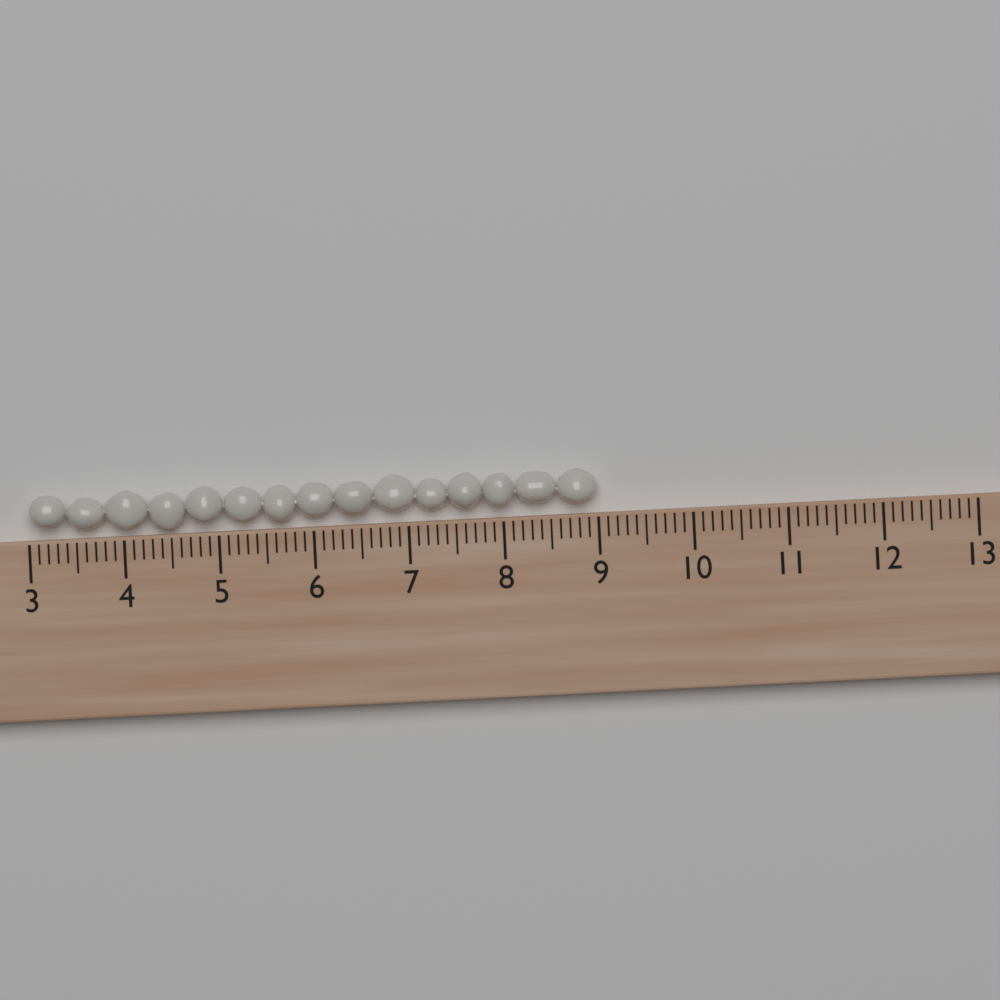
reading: 9.0 (no unit)
